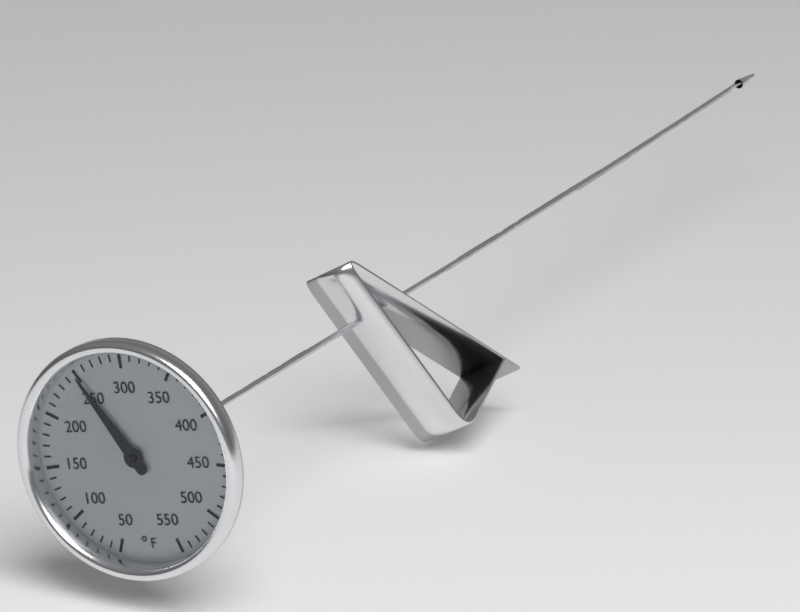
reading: 250 °F
